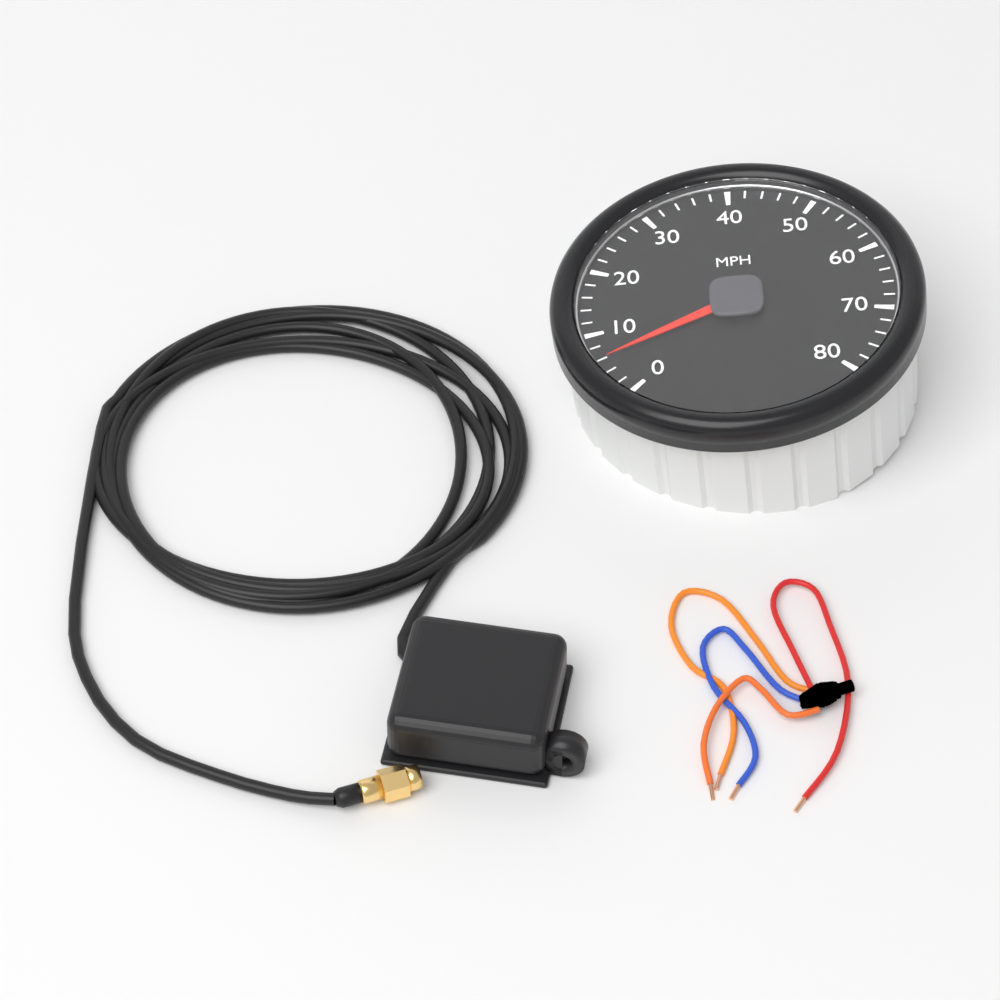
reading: 6 MPH
